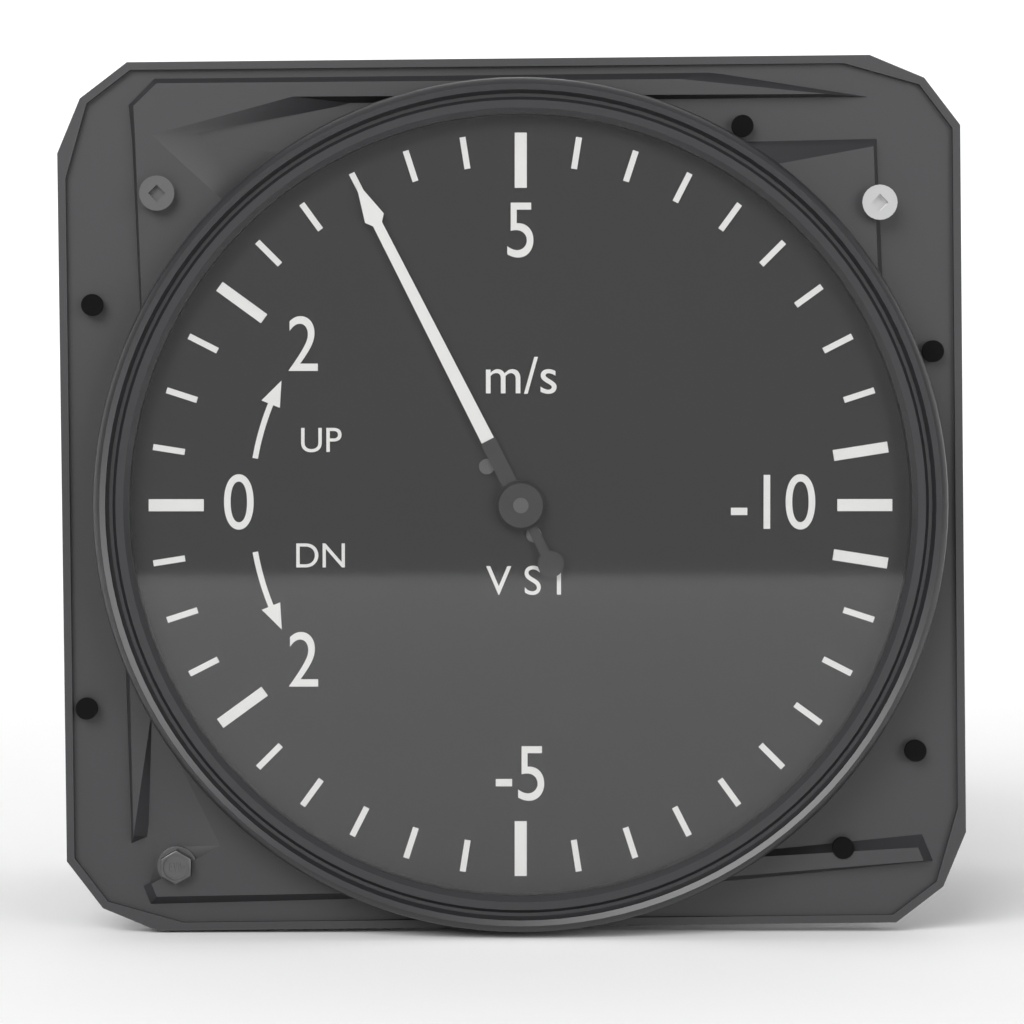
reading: 3.5 m/s
